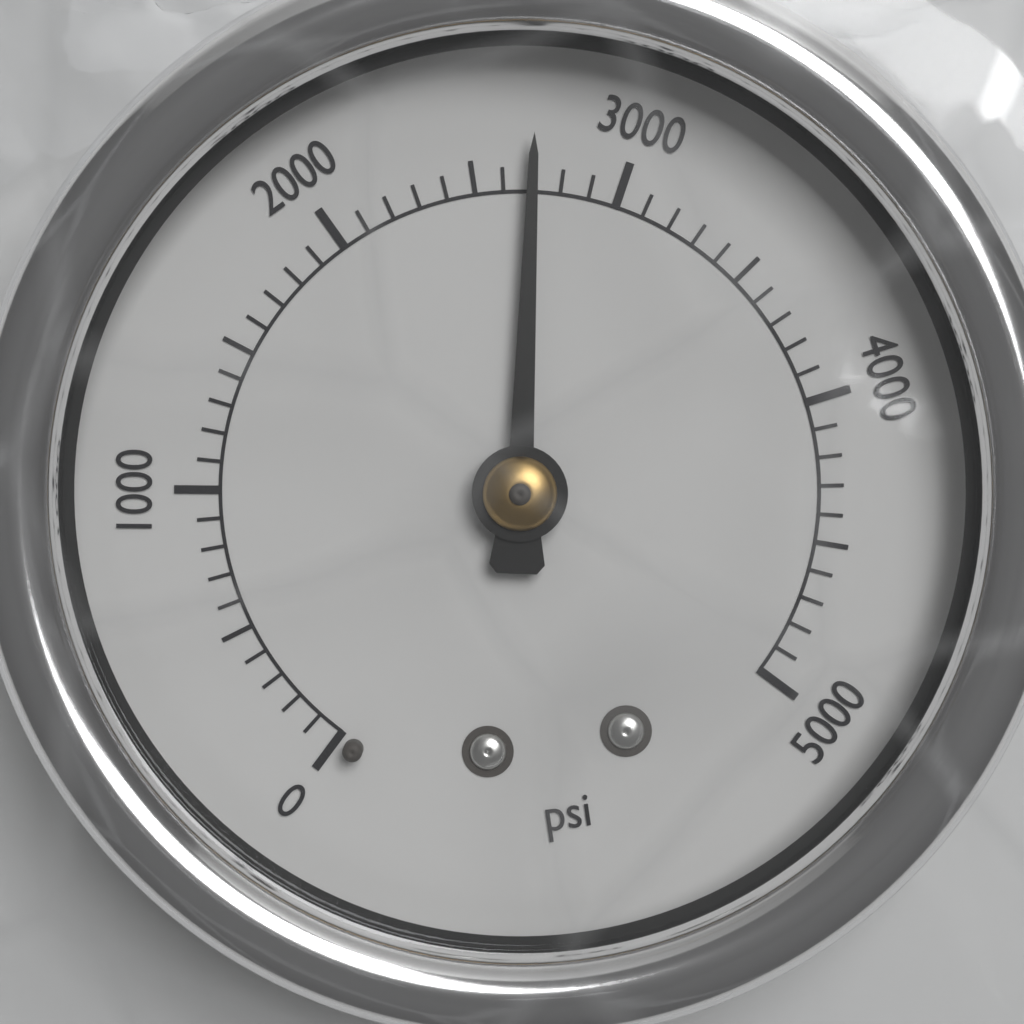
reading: 2700 psi
